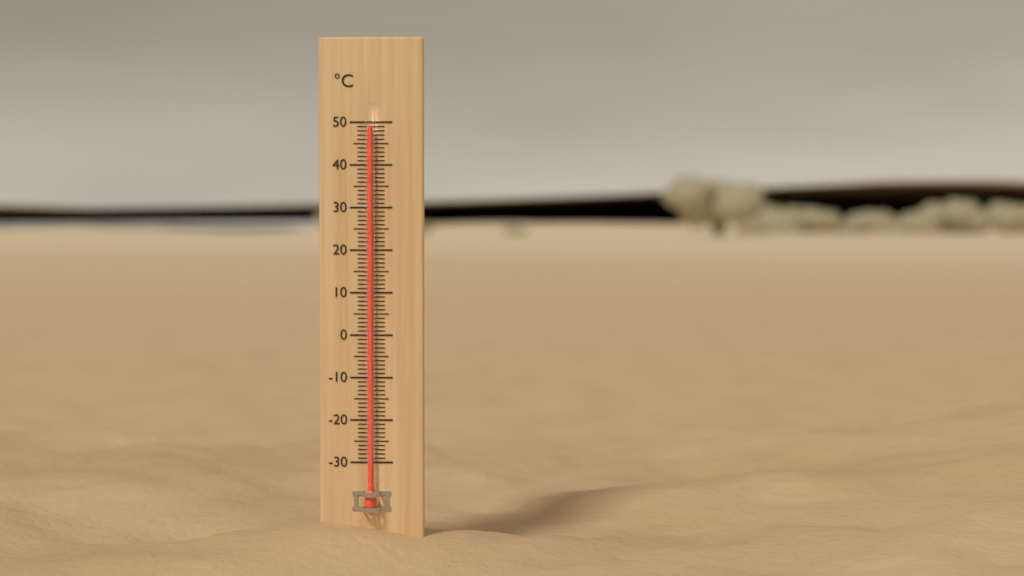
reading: 49 °C
